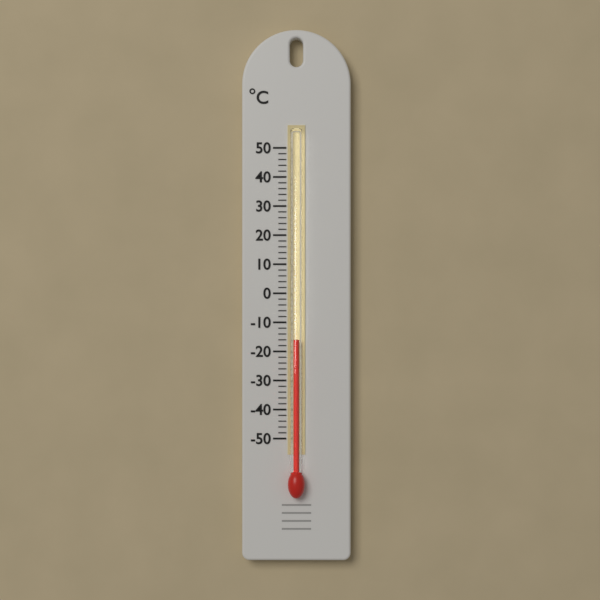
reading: -16 °C
